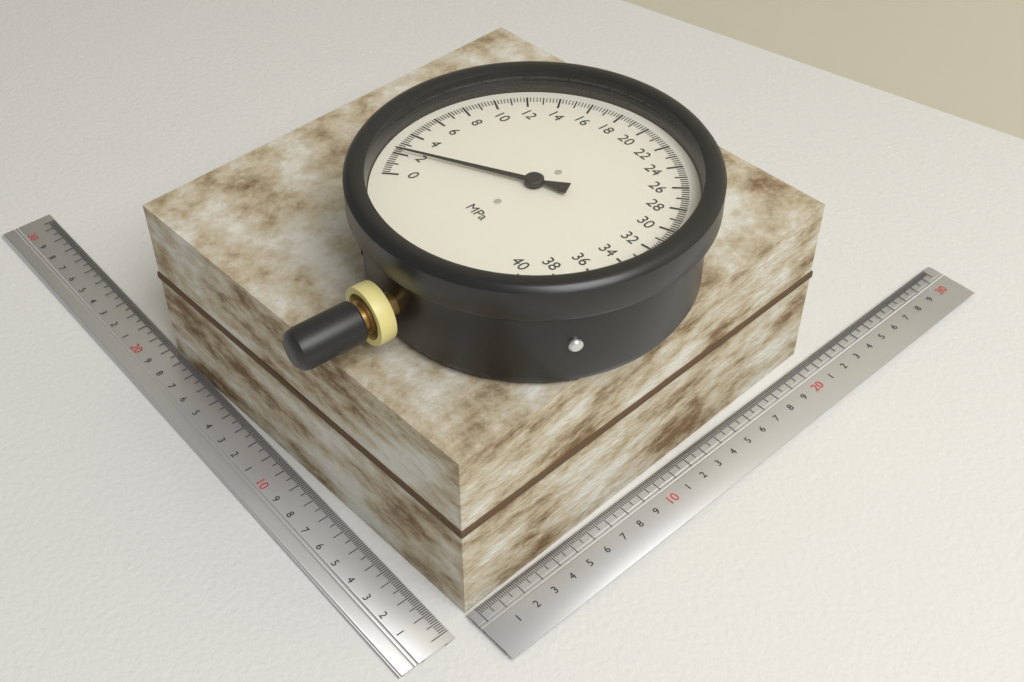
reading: 2.2 MPa
